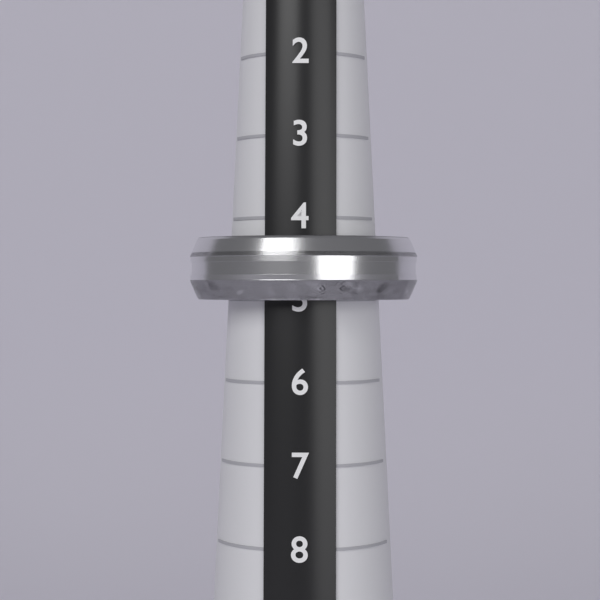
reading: 5 (no unit)
